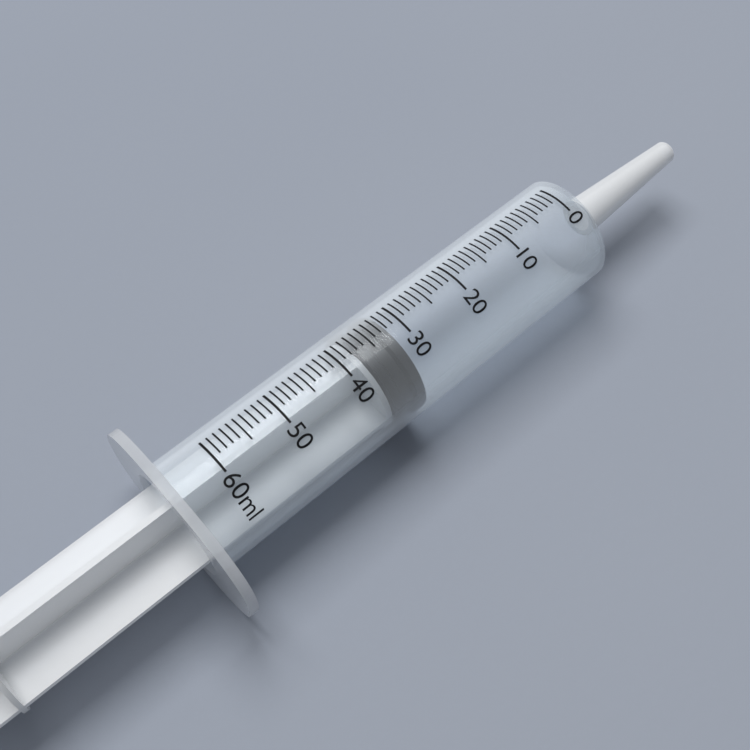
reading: 32 ml
